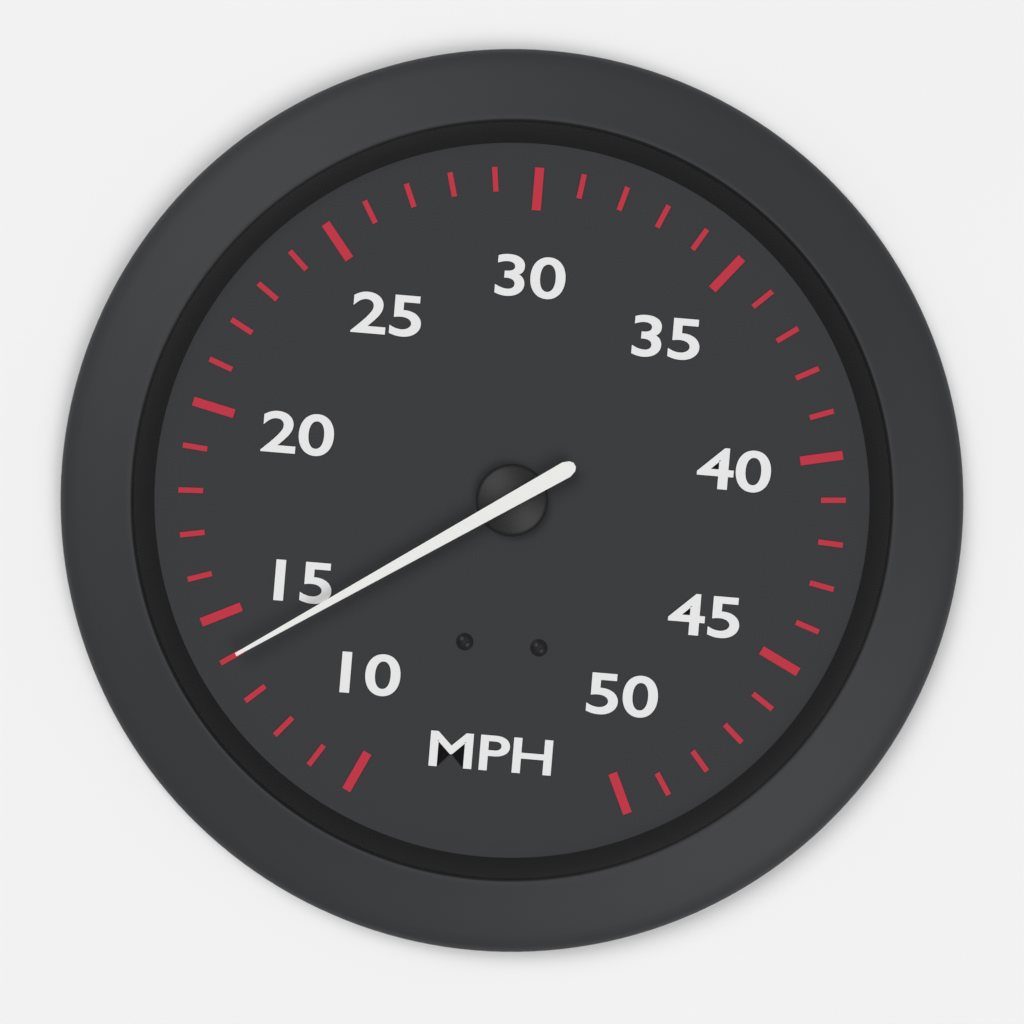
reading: 14 MPH
